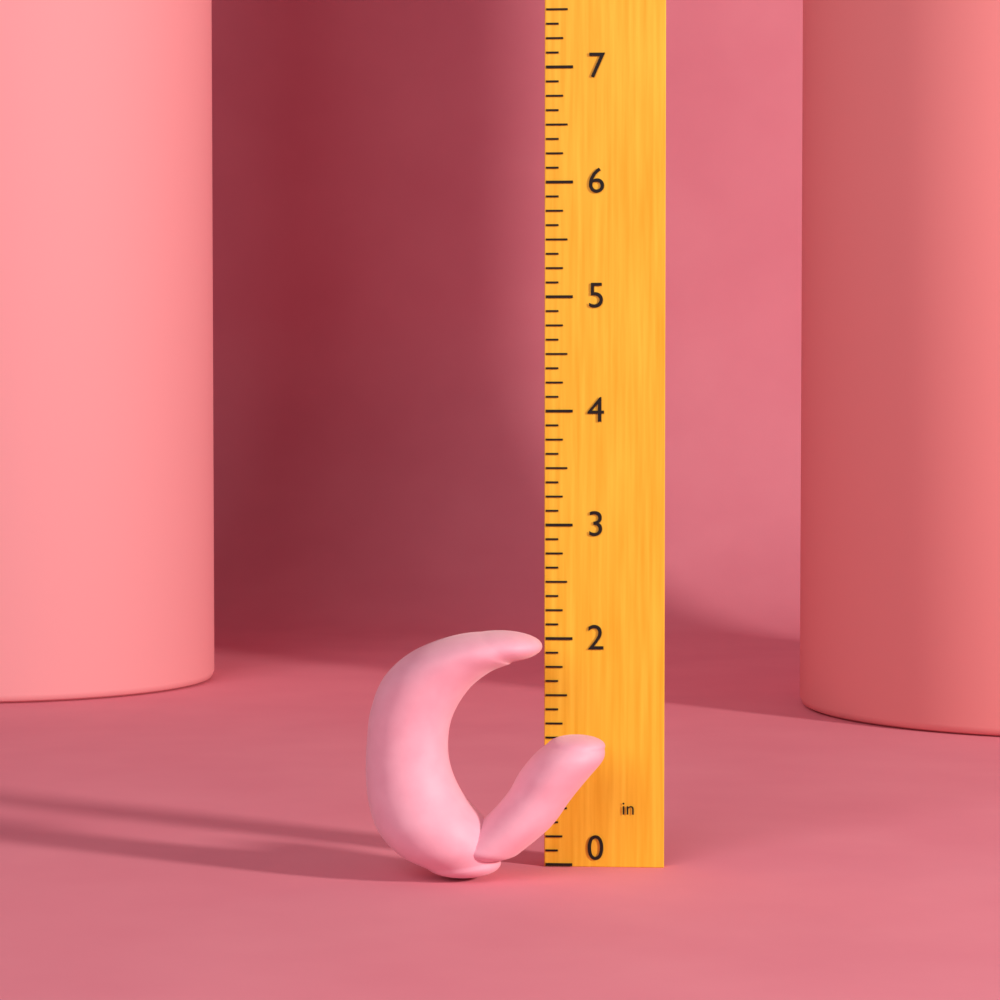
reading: 2.125 in
